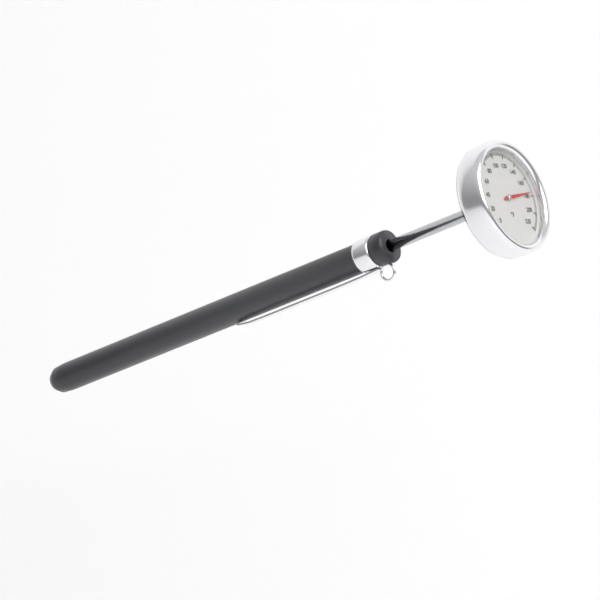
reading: 176 °F
